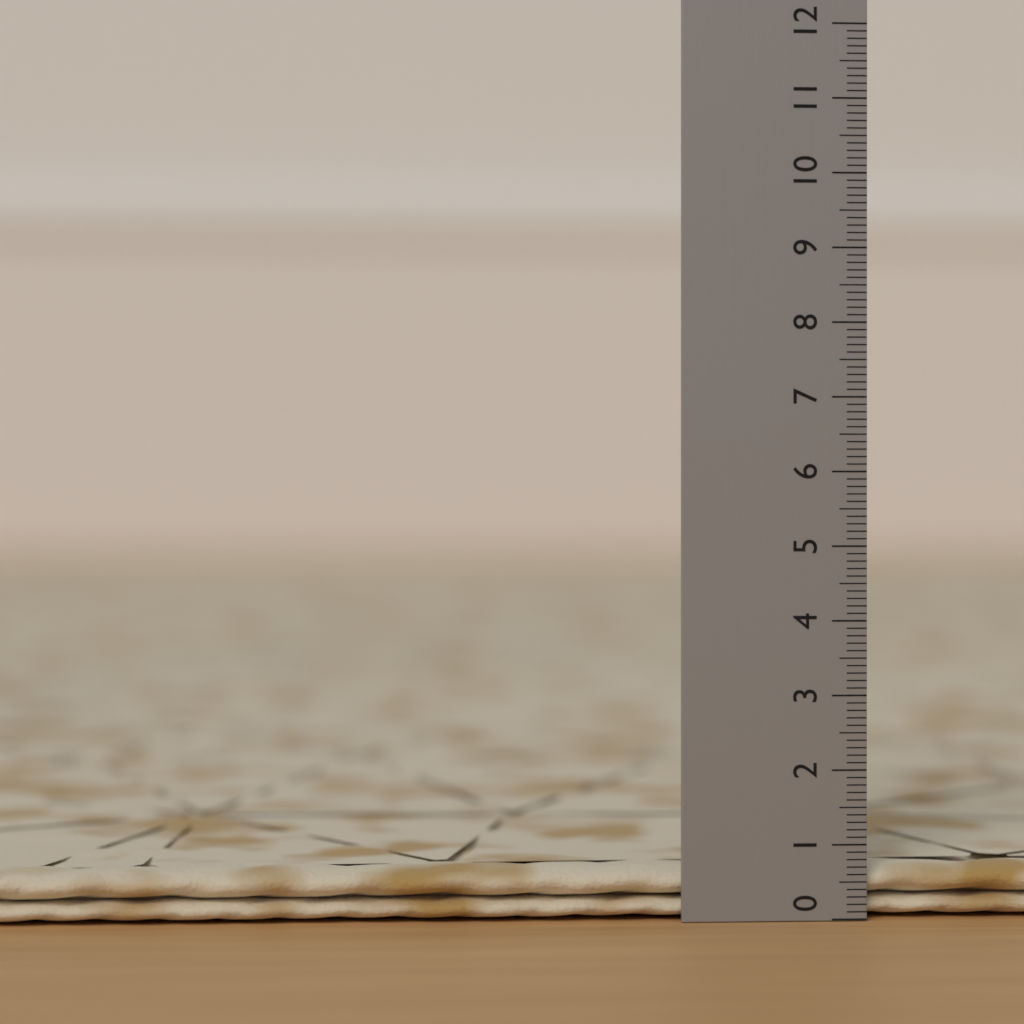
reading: 0.7 (no unit)
